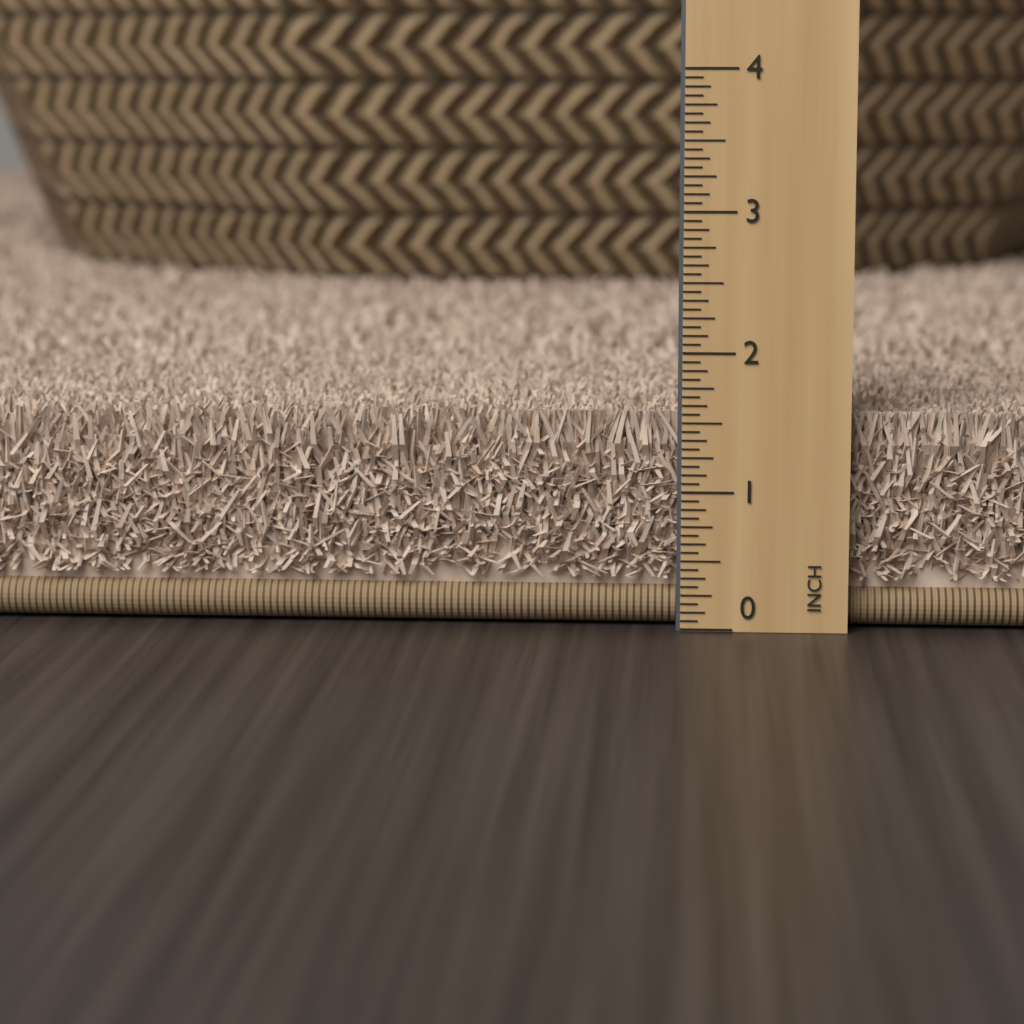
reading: 1.5625 in
